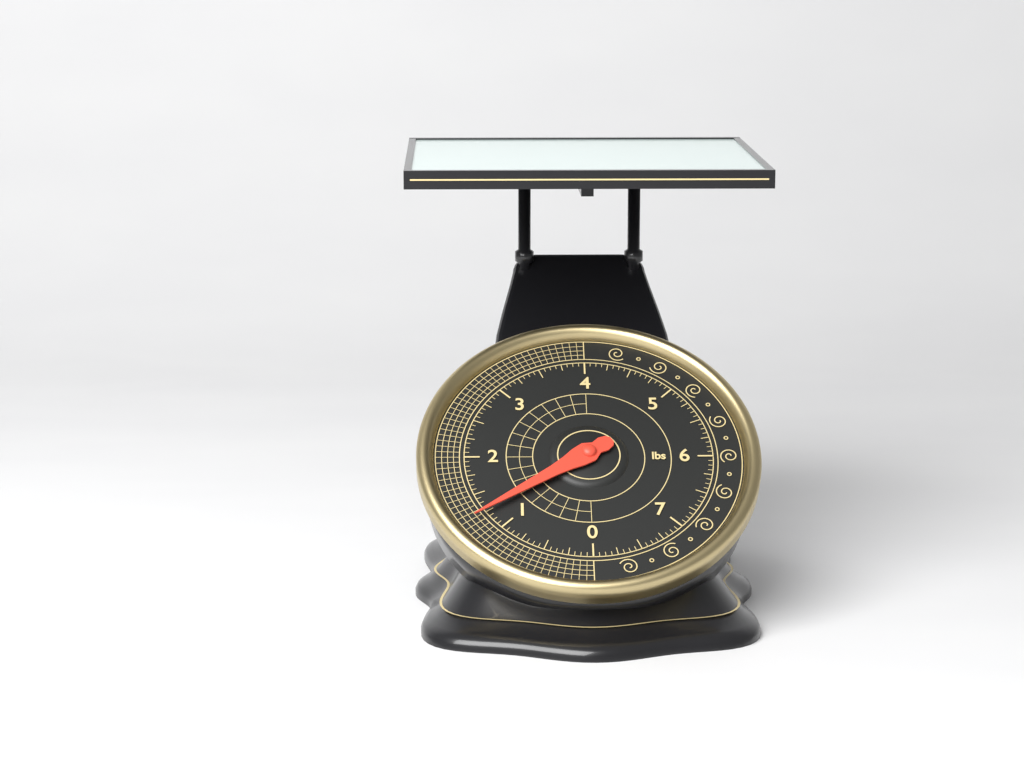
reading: 1.2500 lbs
